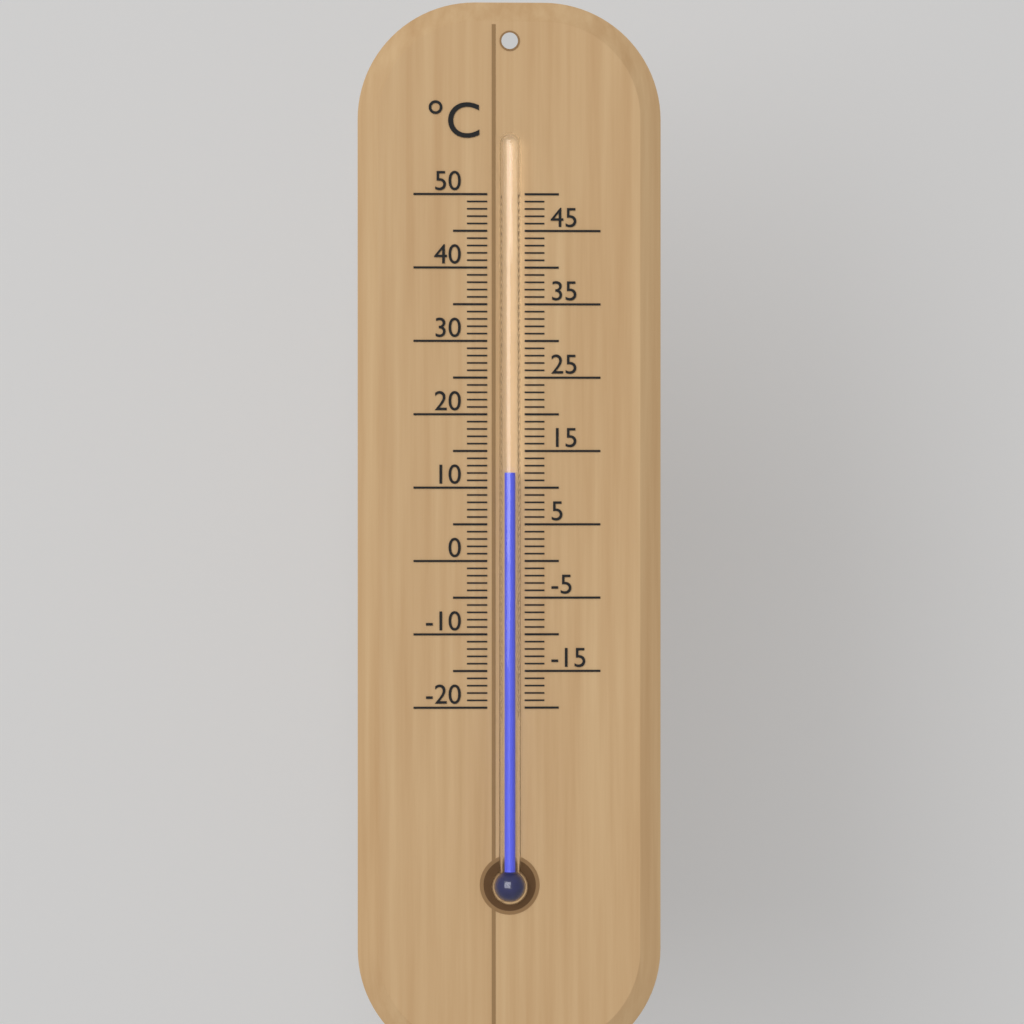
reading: 12 °C
